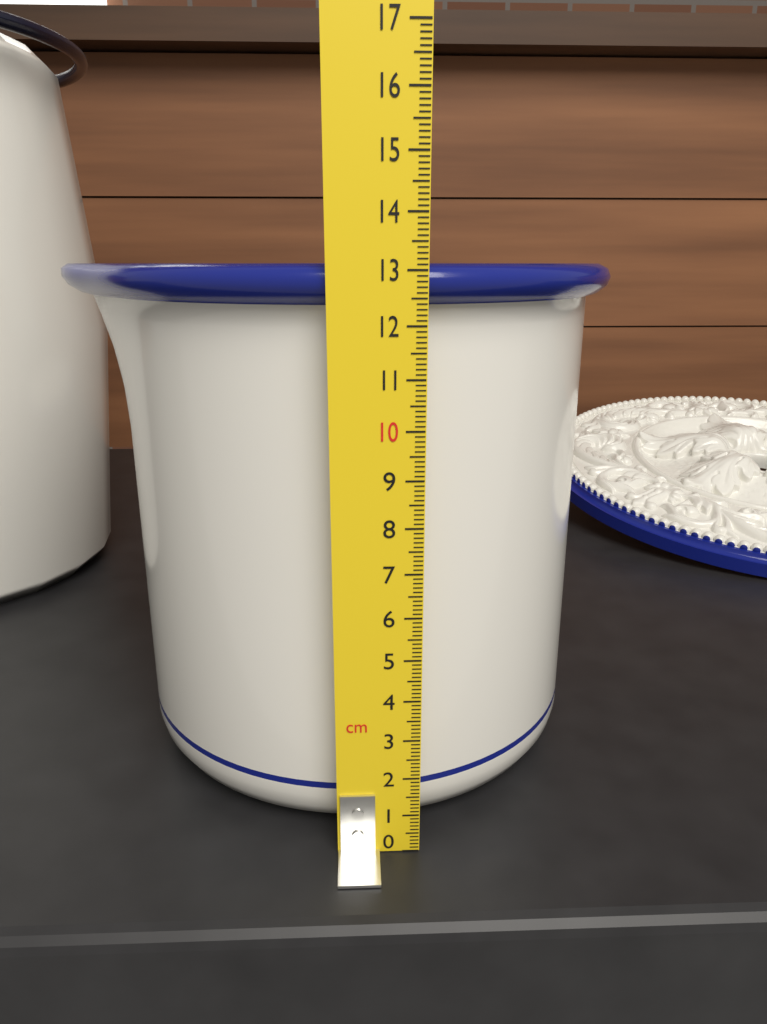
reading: 13.1 cm
